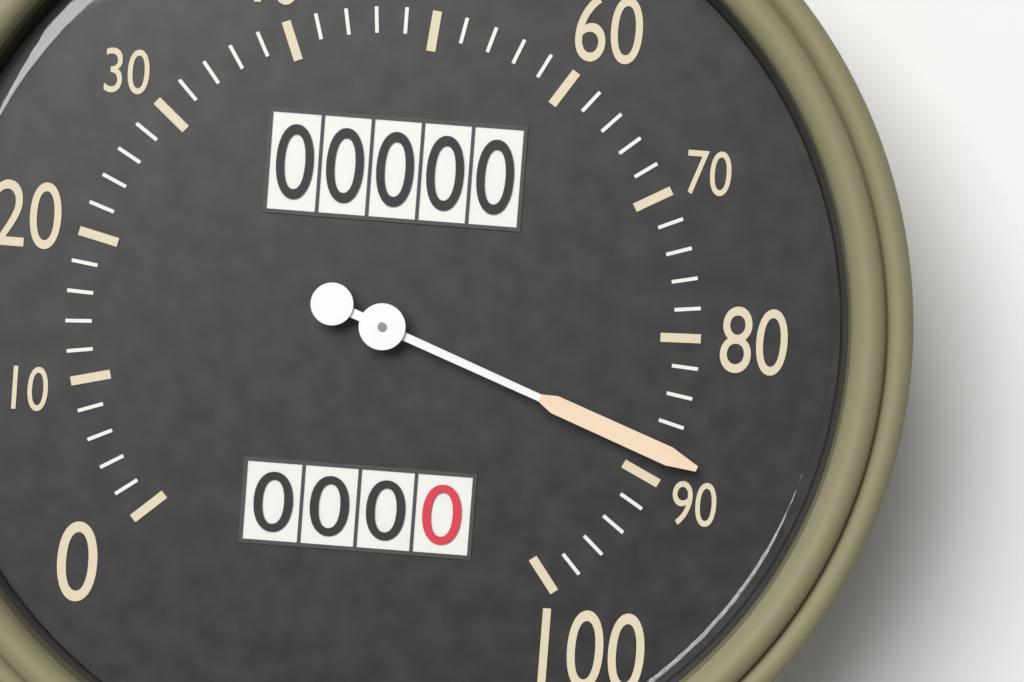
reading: 88 (no unit)
